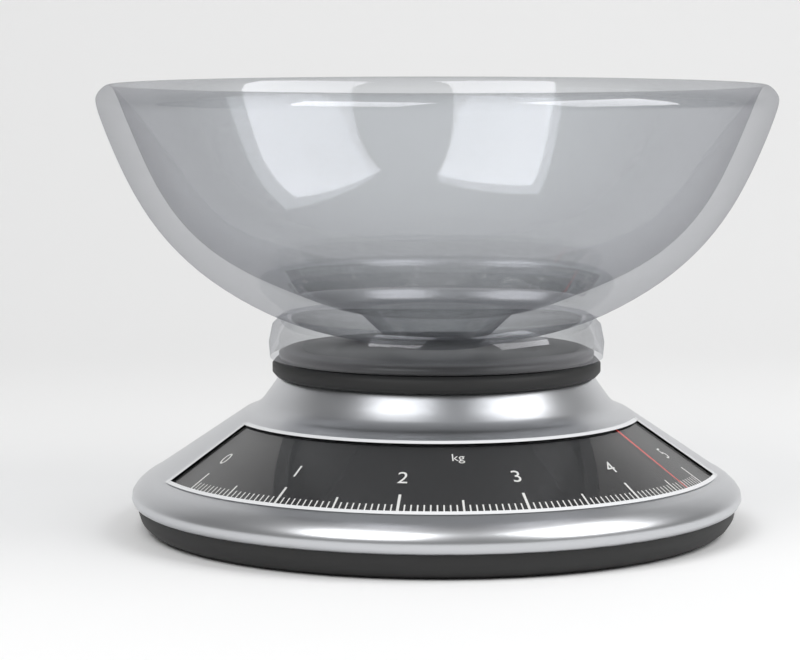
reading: 4.65 kg
